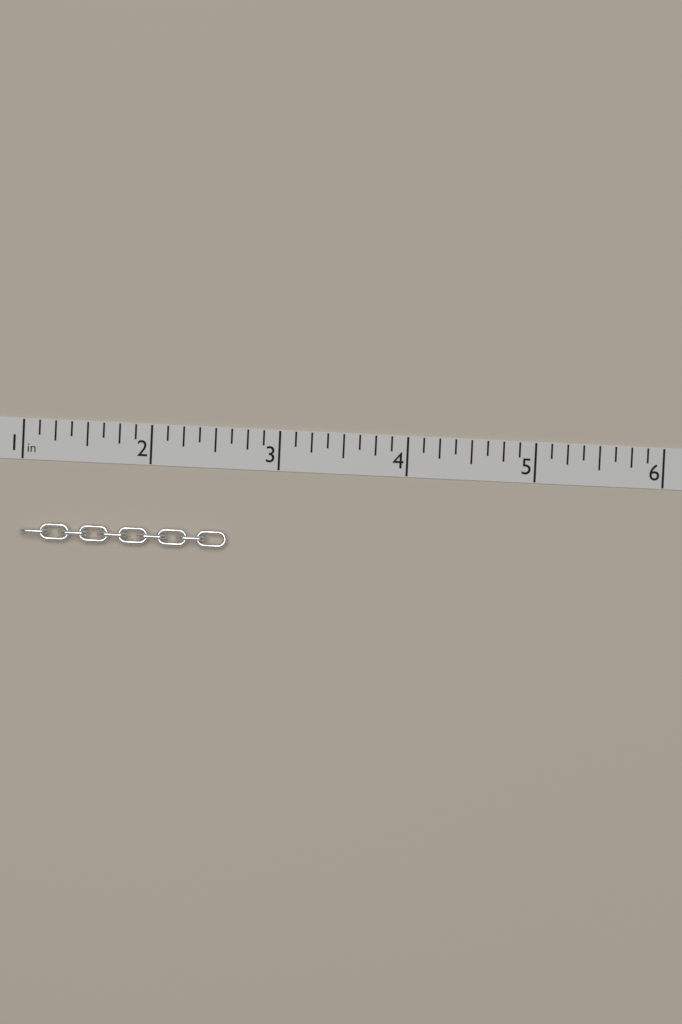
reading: 2.625 in
